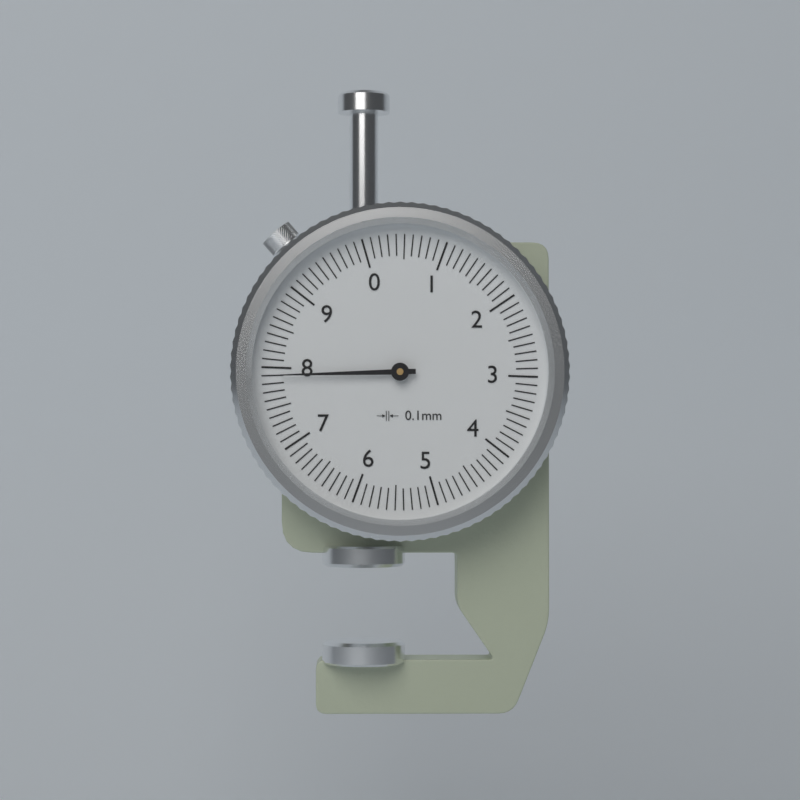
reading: 7.9 mm
